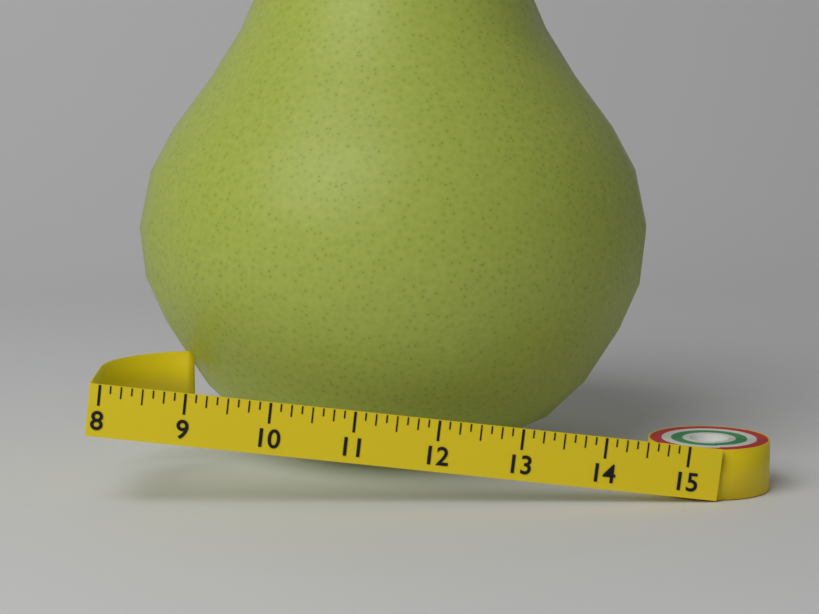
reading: 14.750 (no unit)
